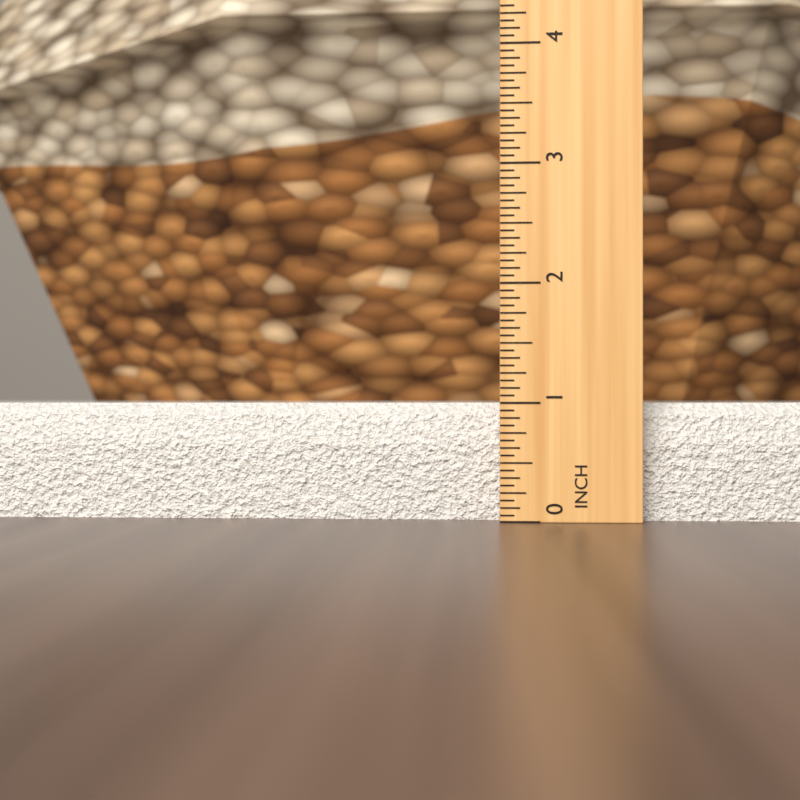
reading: 1.0000 in
